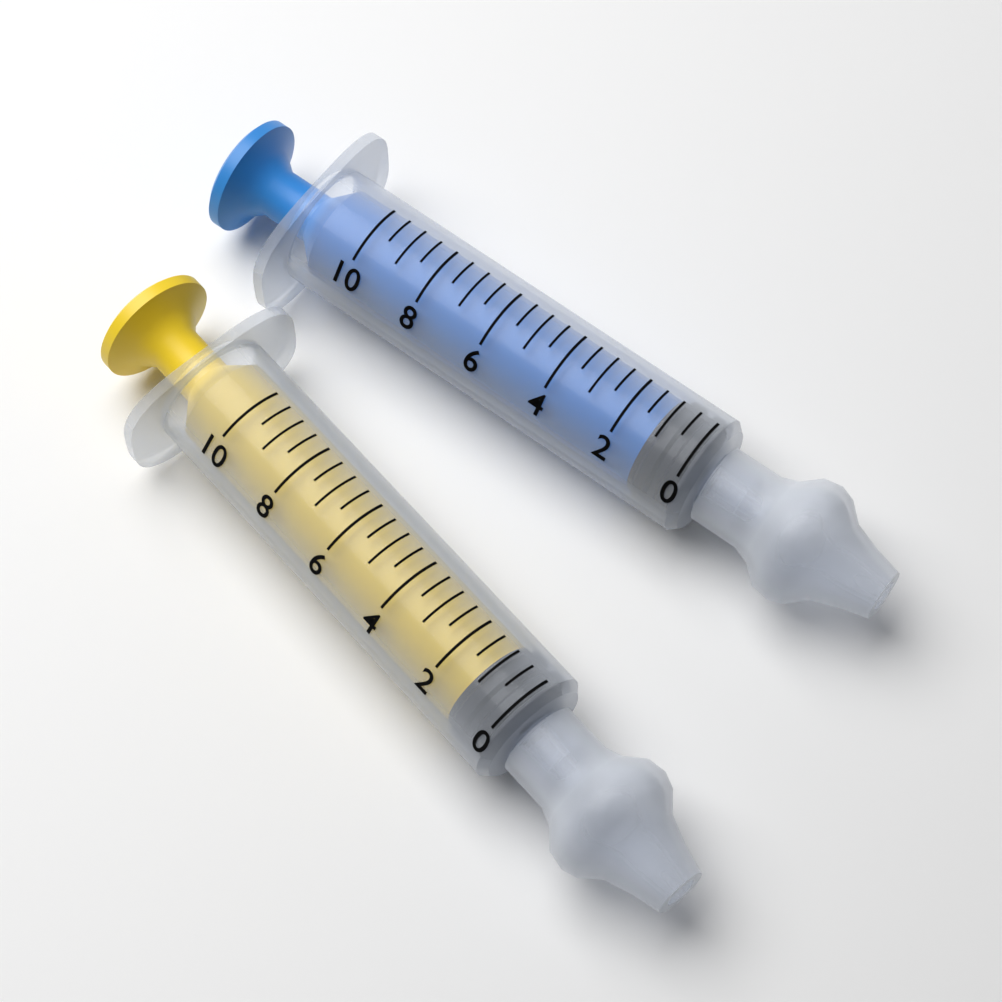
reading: 0.0 (no unit)
